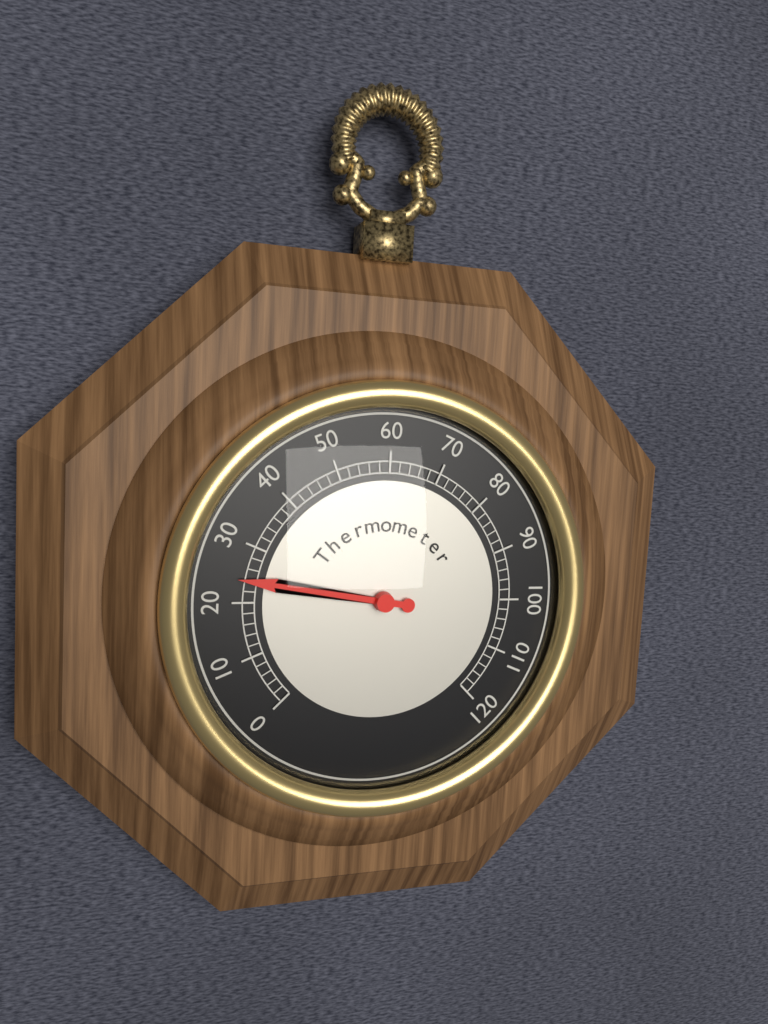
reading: 24 (no unit)
